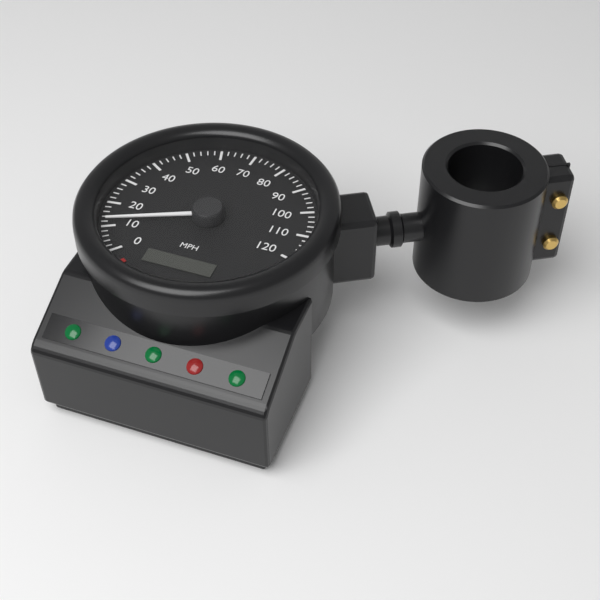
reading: 12 mph
